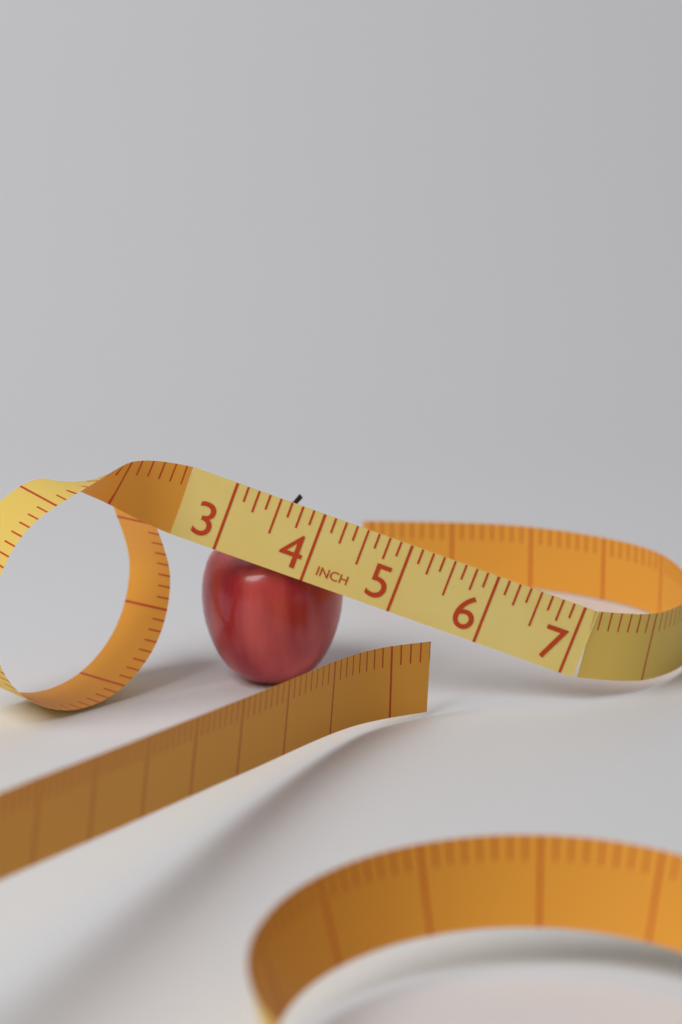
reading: 4.625 in
